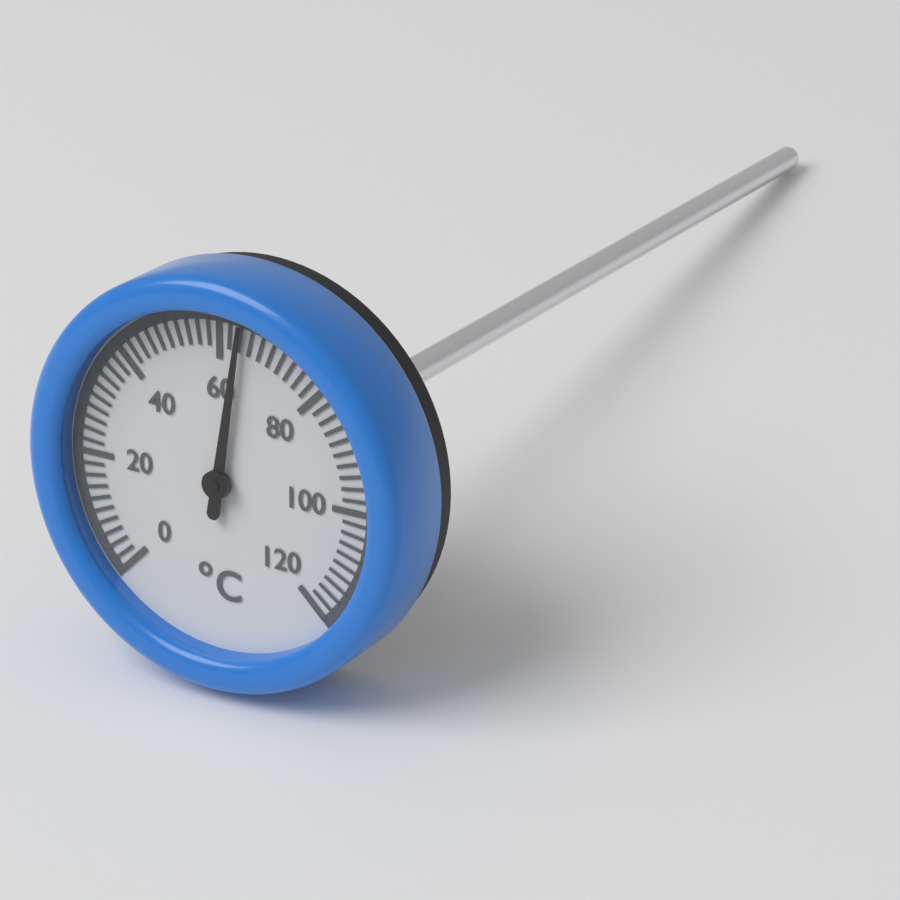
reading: 64 °C
